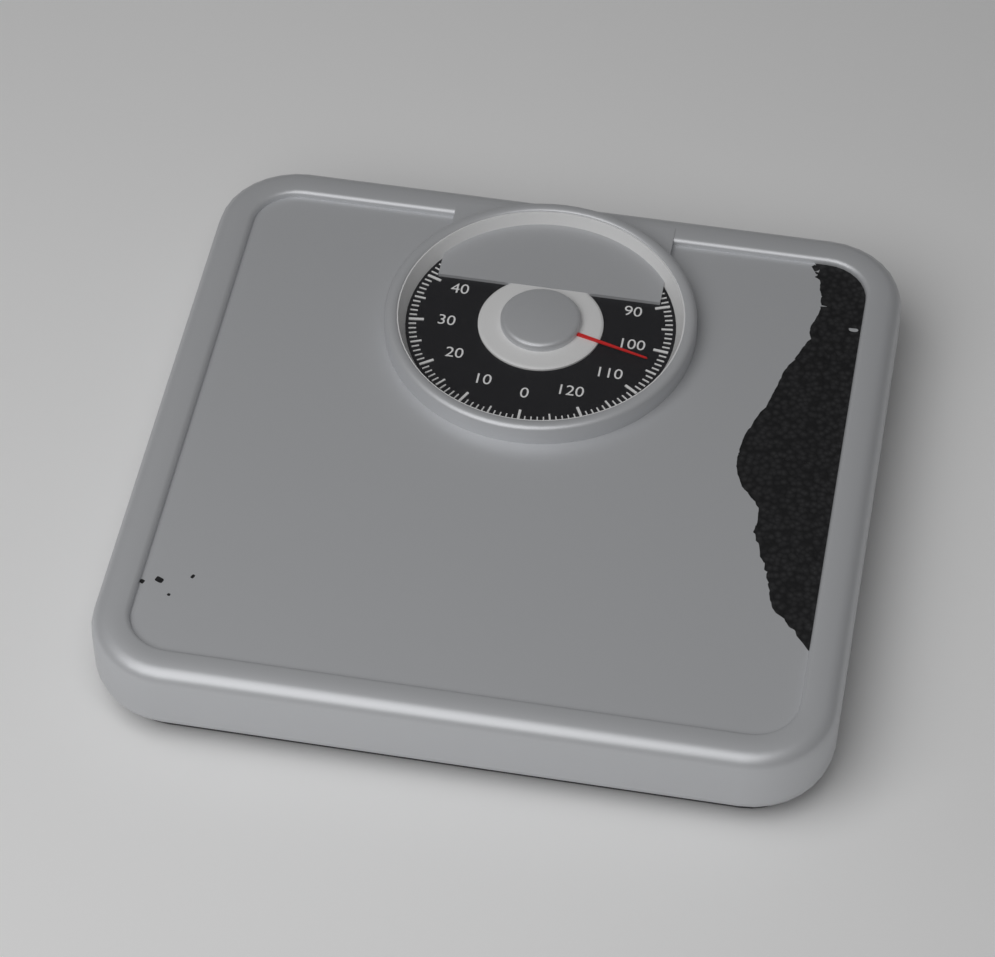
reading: 103 kg
